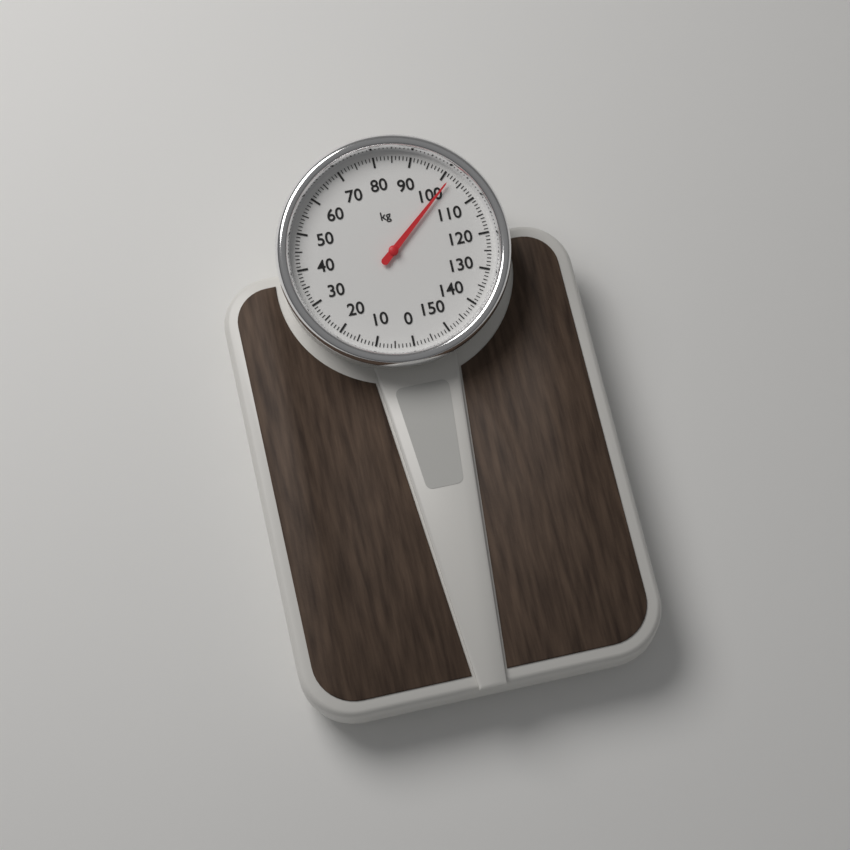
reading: 102 kg
